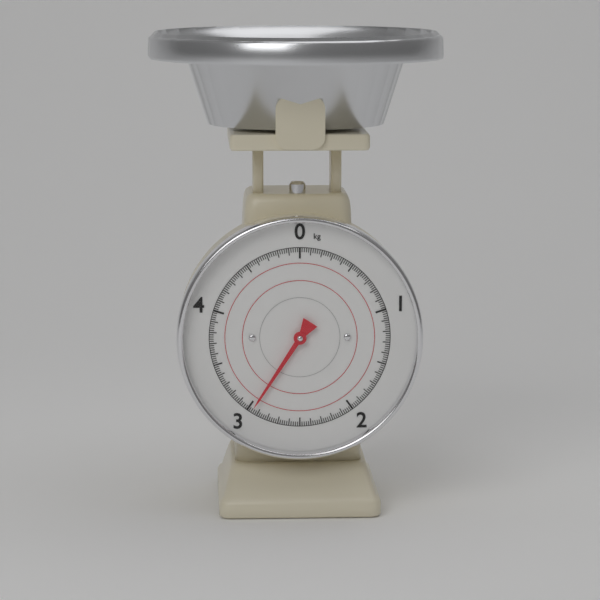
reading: 2.96 kg
